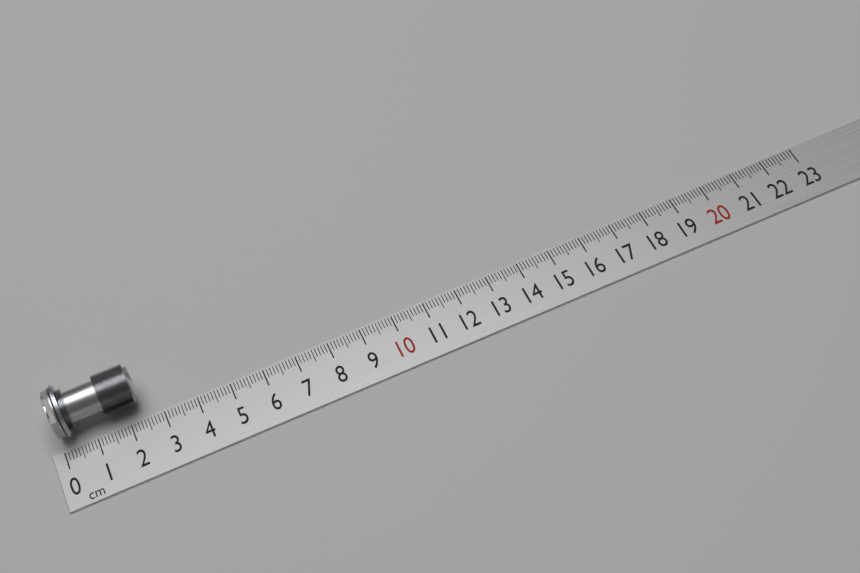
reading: 2.5 cm
